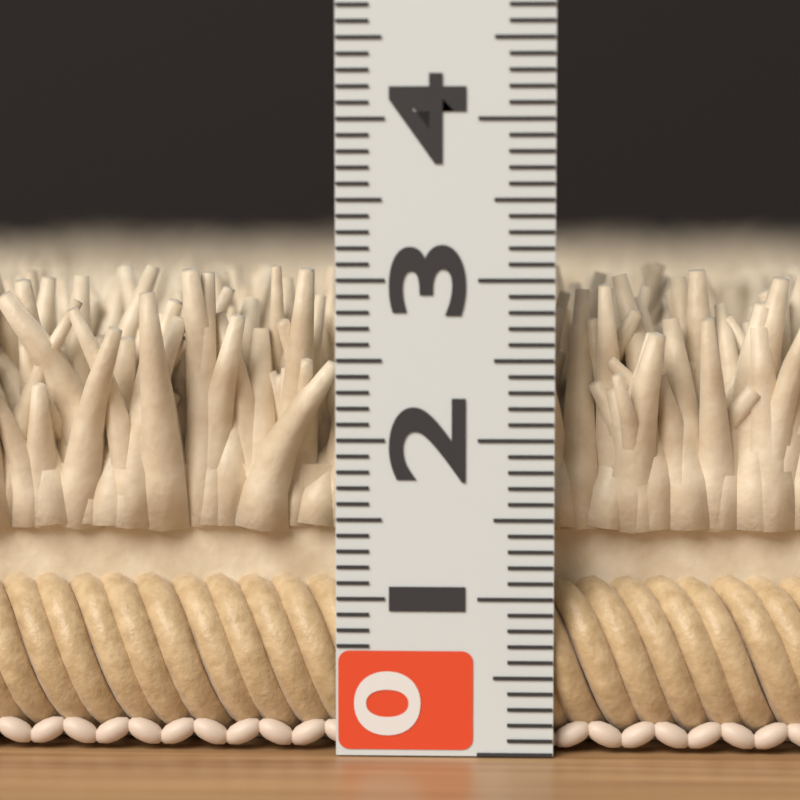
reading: 3.1 (no unit)
